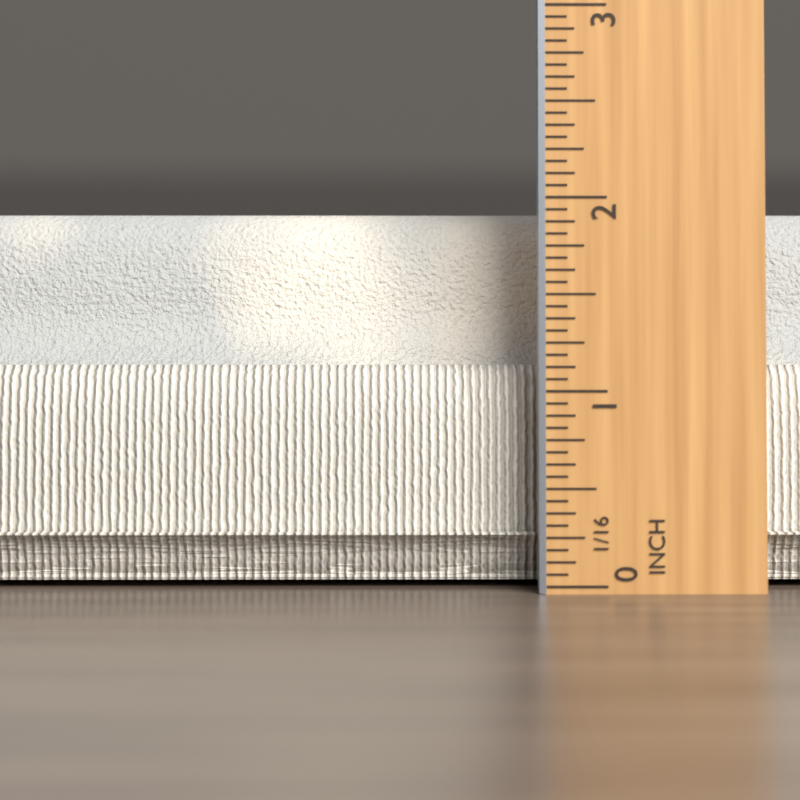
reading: 1.9375 in
